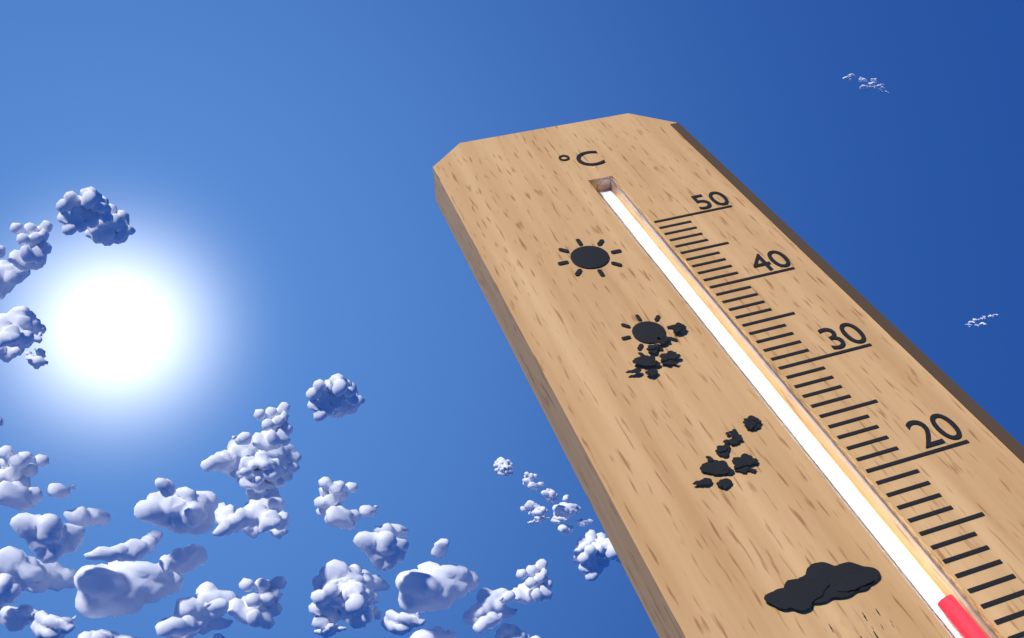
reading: 11 °C
